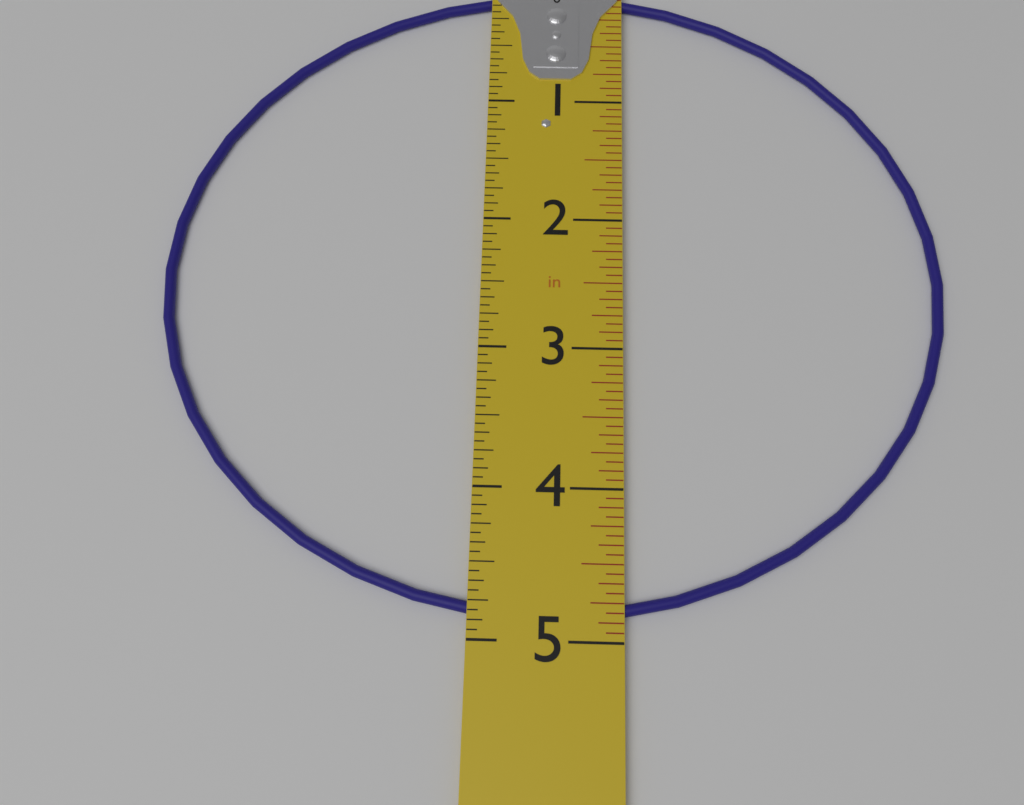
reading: 4.8750 in
